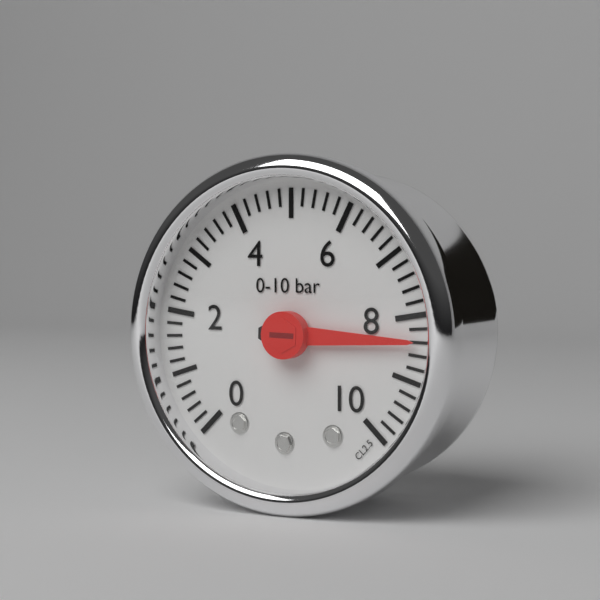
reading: 8.4 bar
